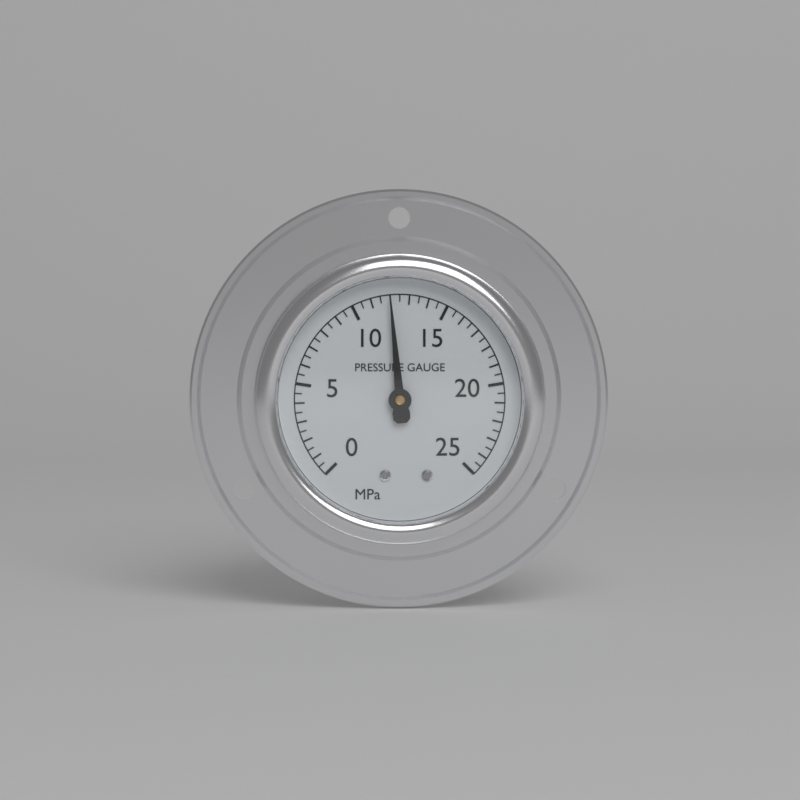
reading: 12.0 MPa
